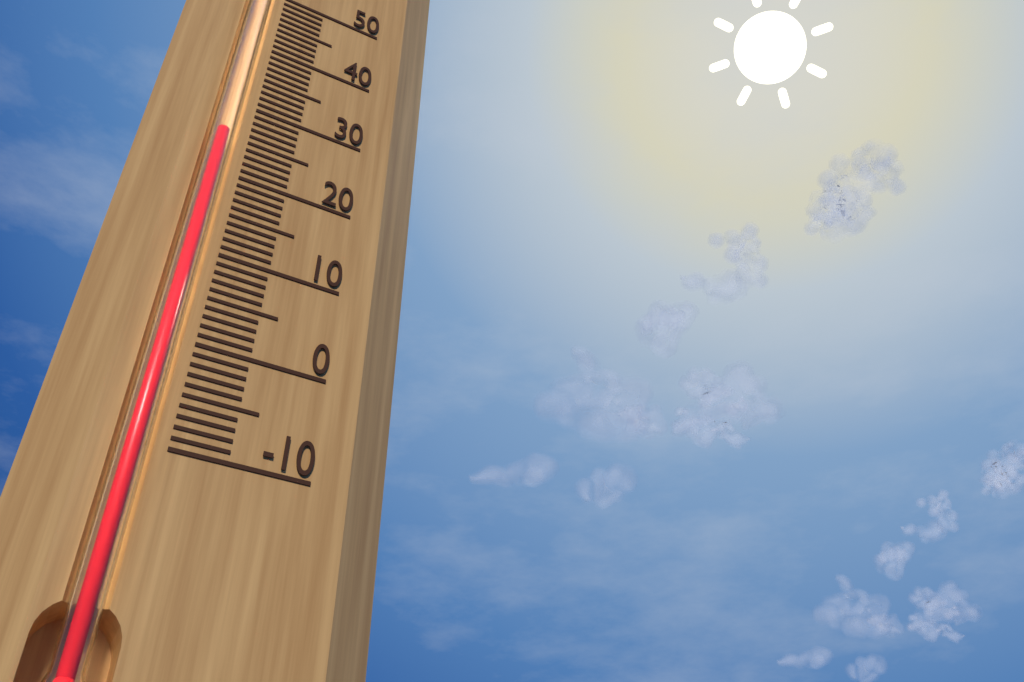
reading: 25 (no unit)
